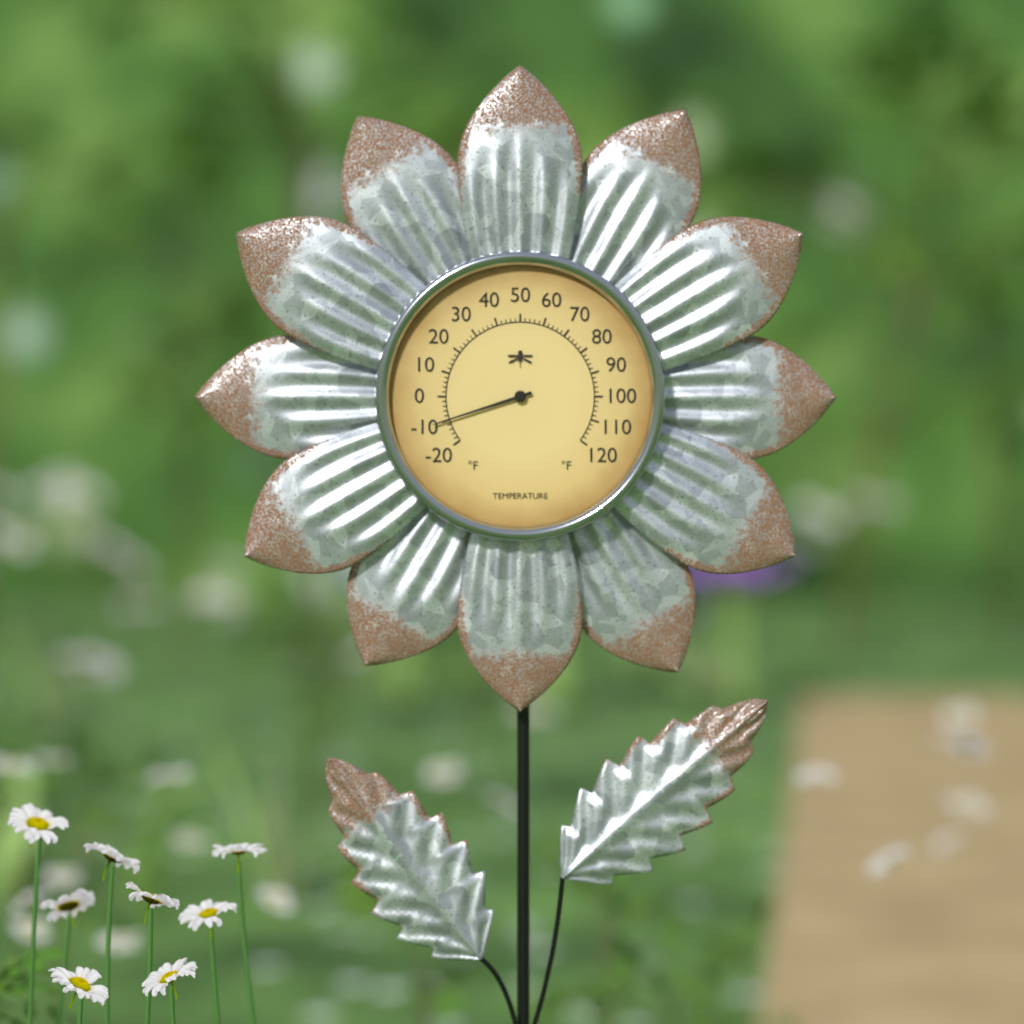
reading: -10 °F
